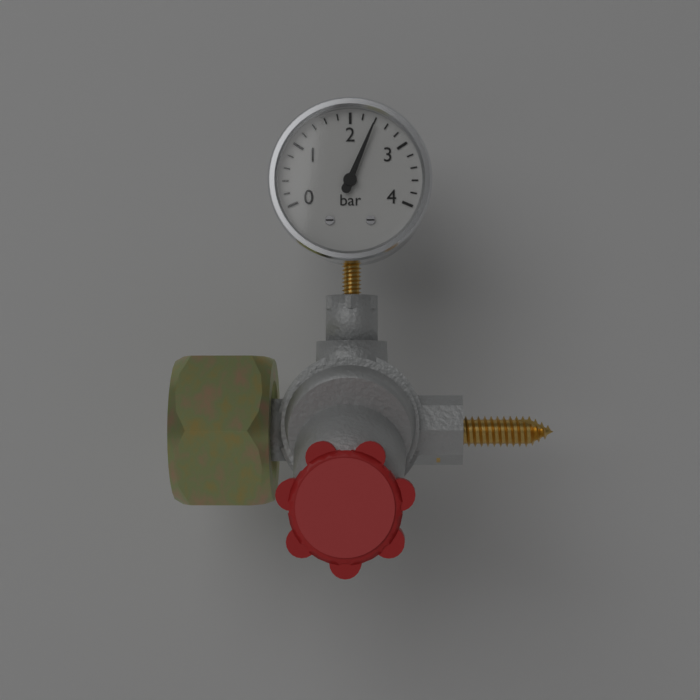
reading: 2.4 bar
